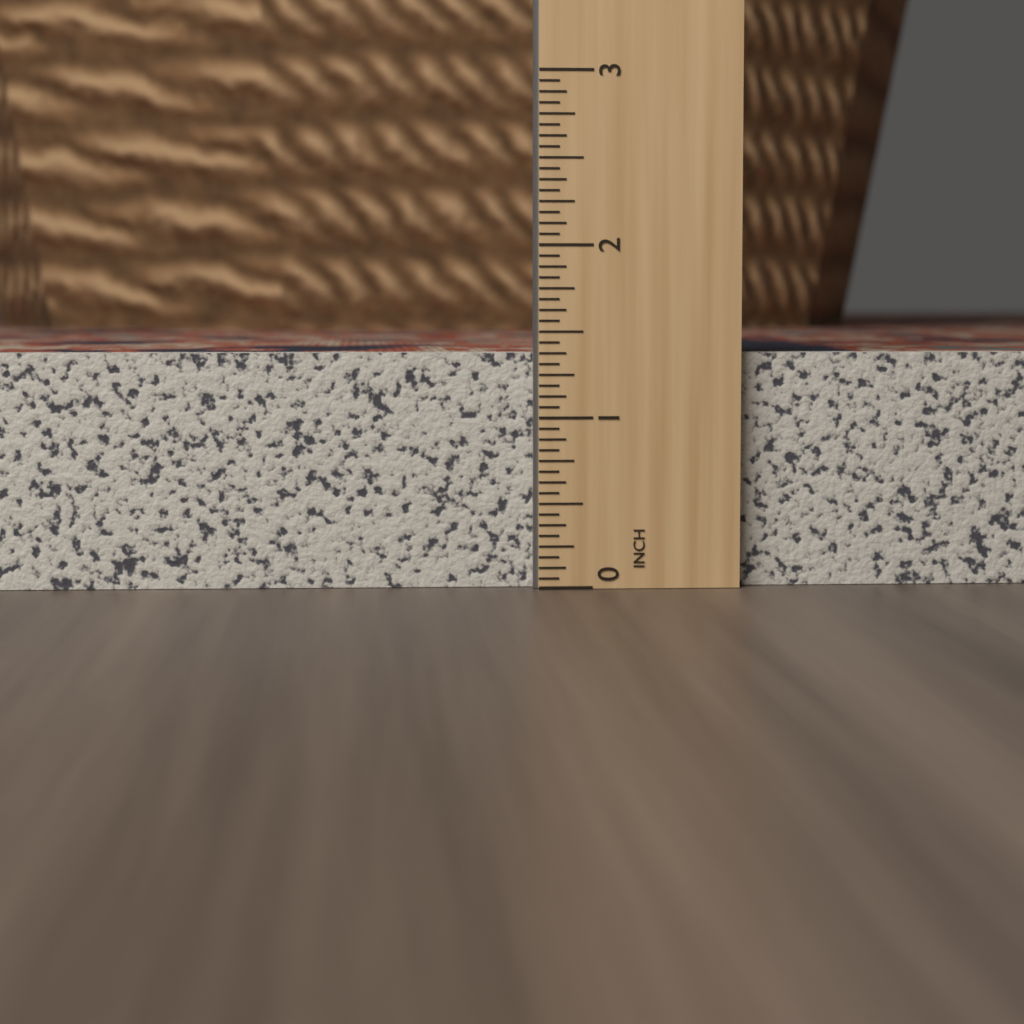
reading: 1.3750 in
